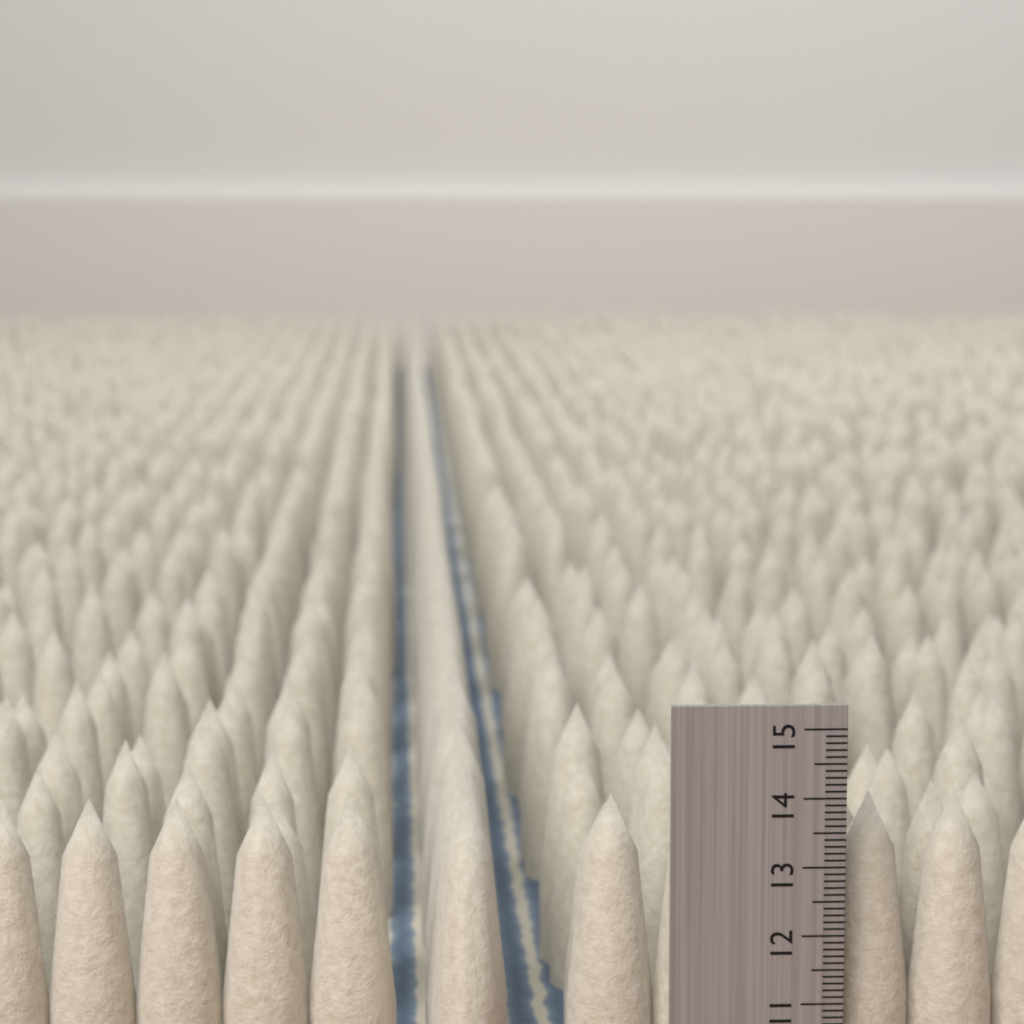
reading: 13.9 (no unit)
